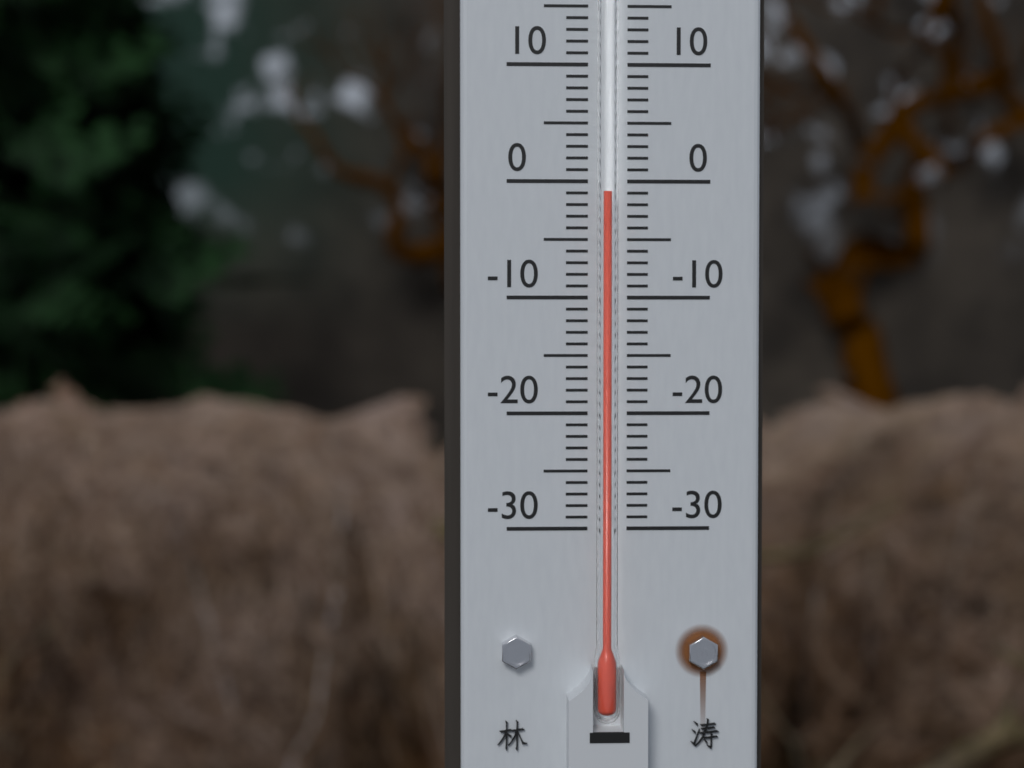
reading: -1 °C
